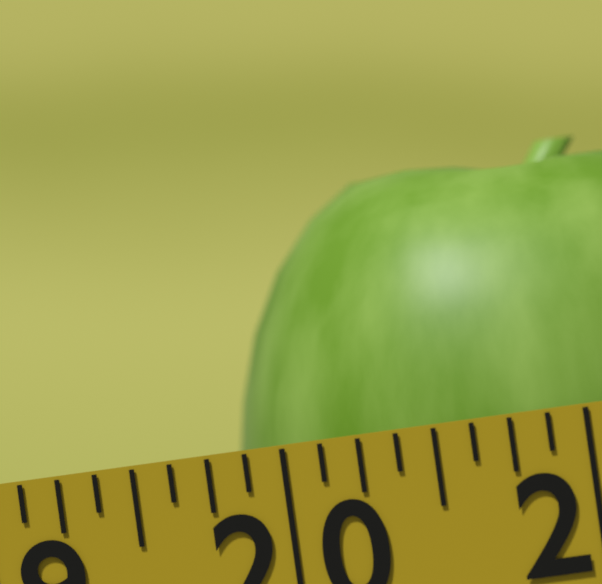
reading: 19.750 (no unit)
